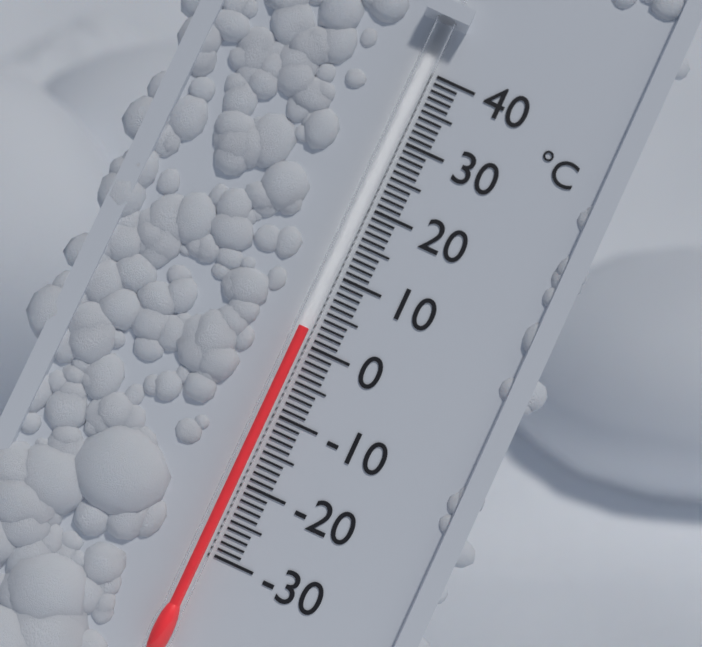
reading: 2 °C
